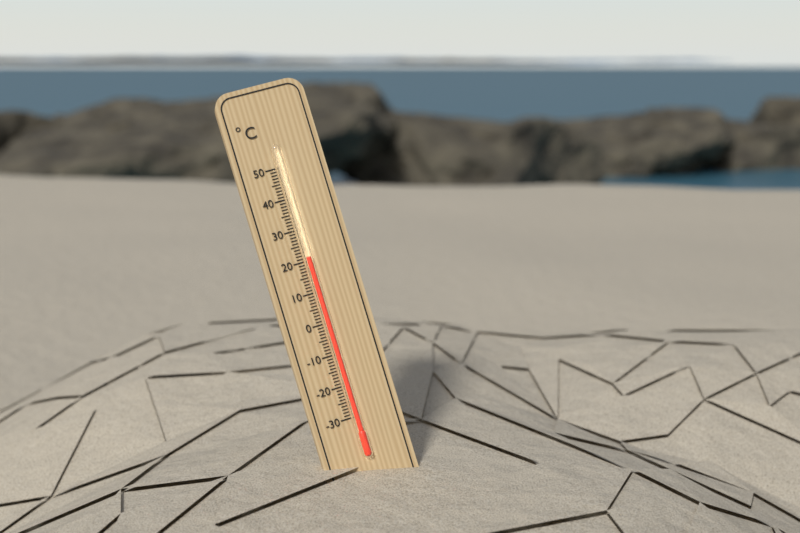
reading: 21 °C
